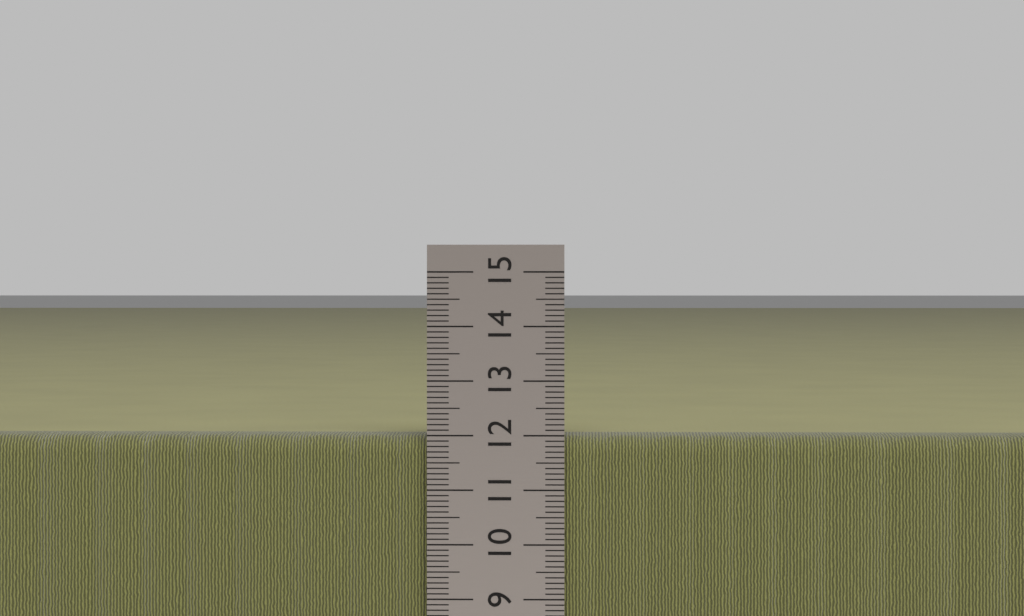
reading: 12.0 cm
